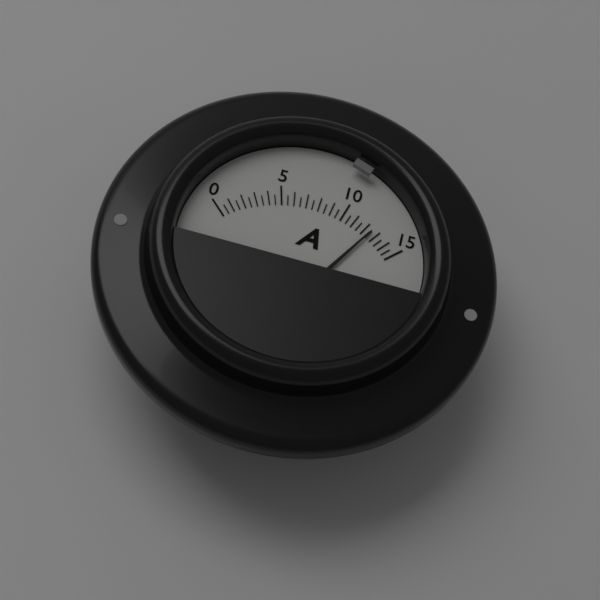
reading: 12.5 A
